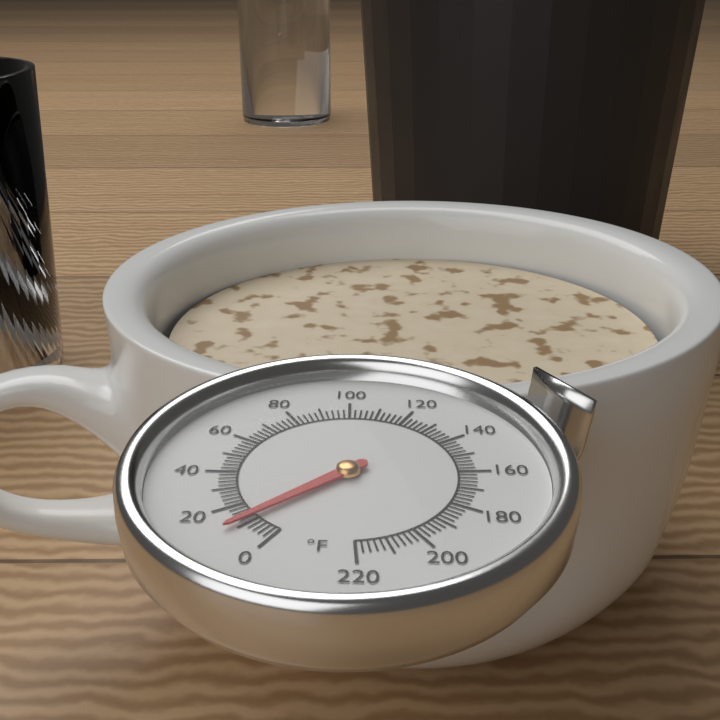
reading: 12 °F
